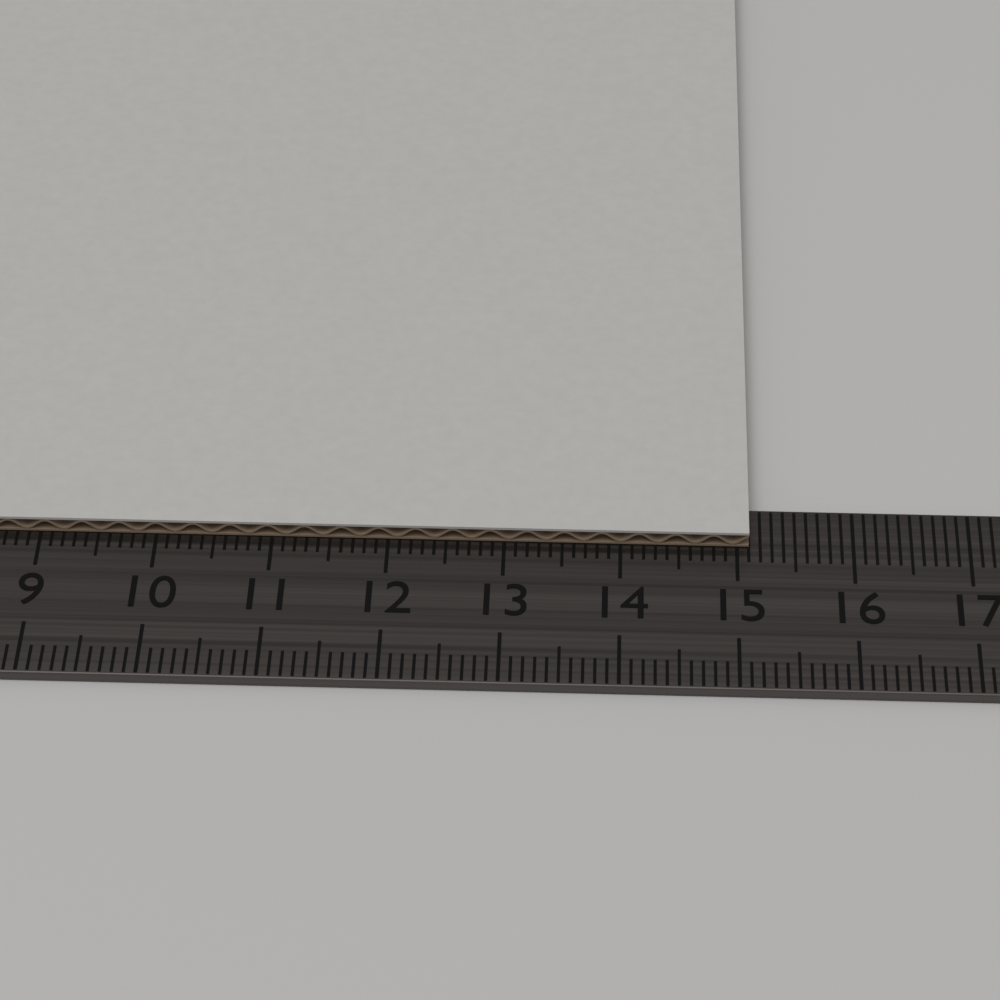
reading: 15.1 cm
